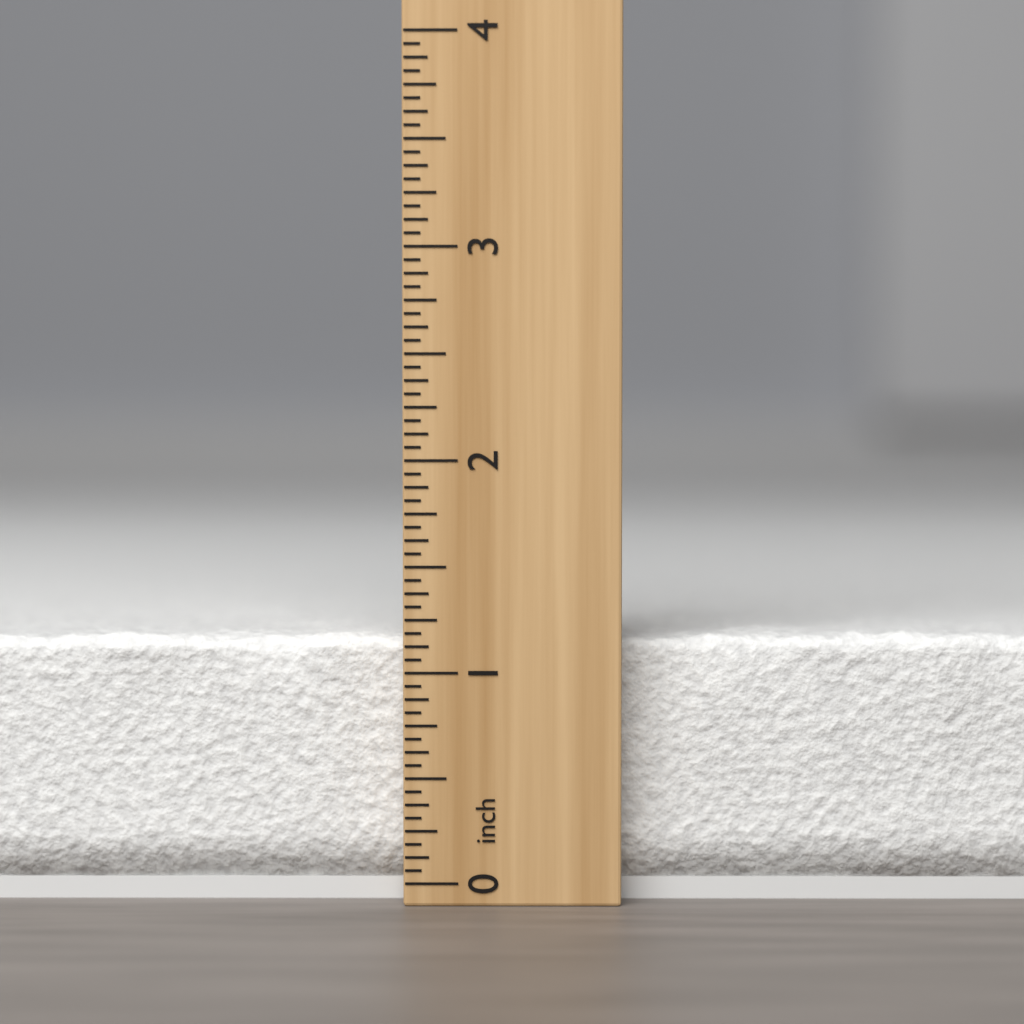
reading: 1.1875 inch
